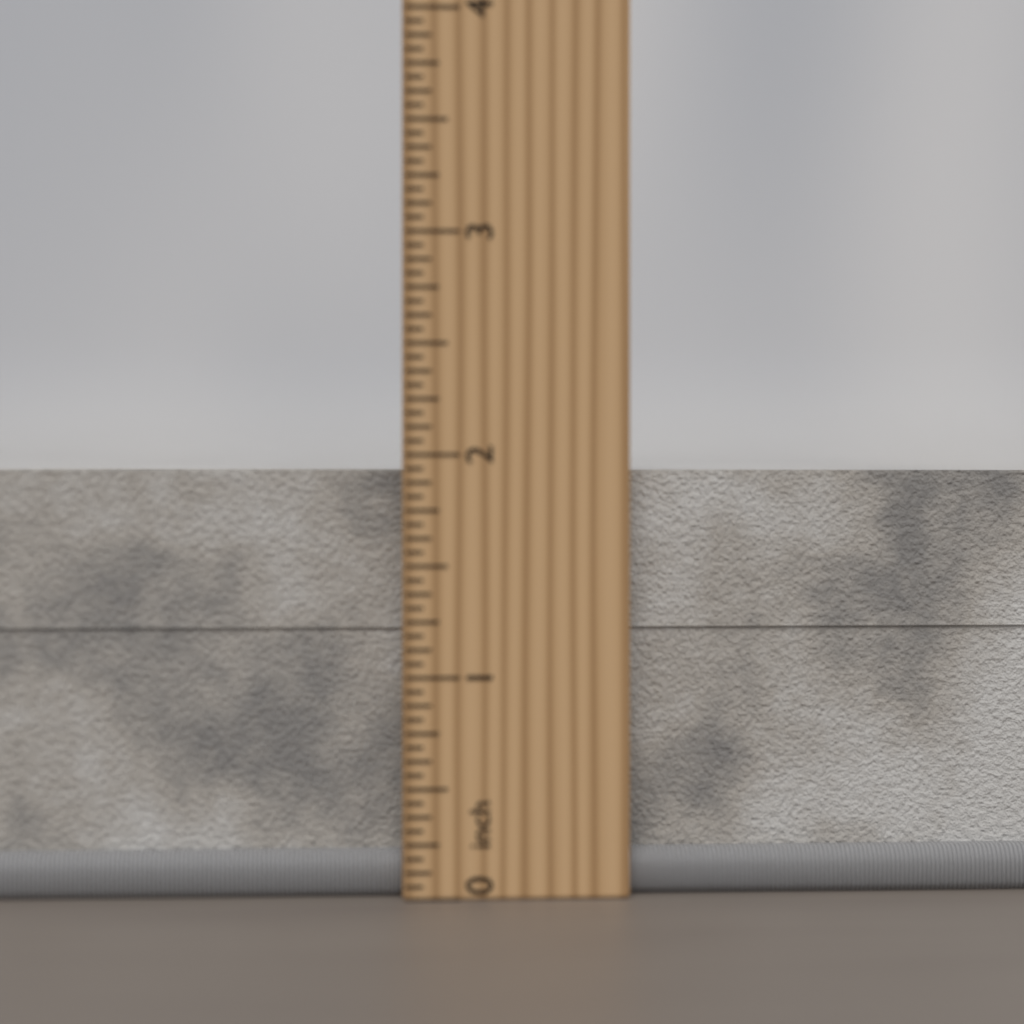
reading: 1.9375 inch
